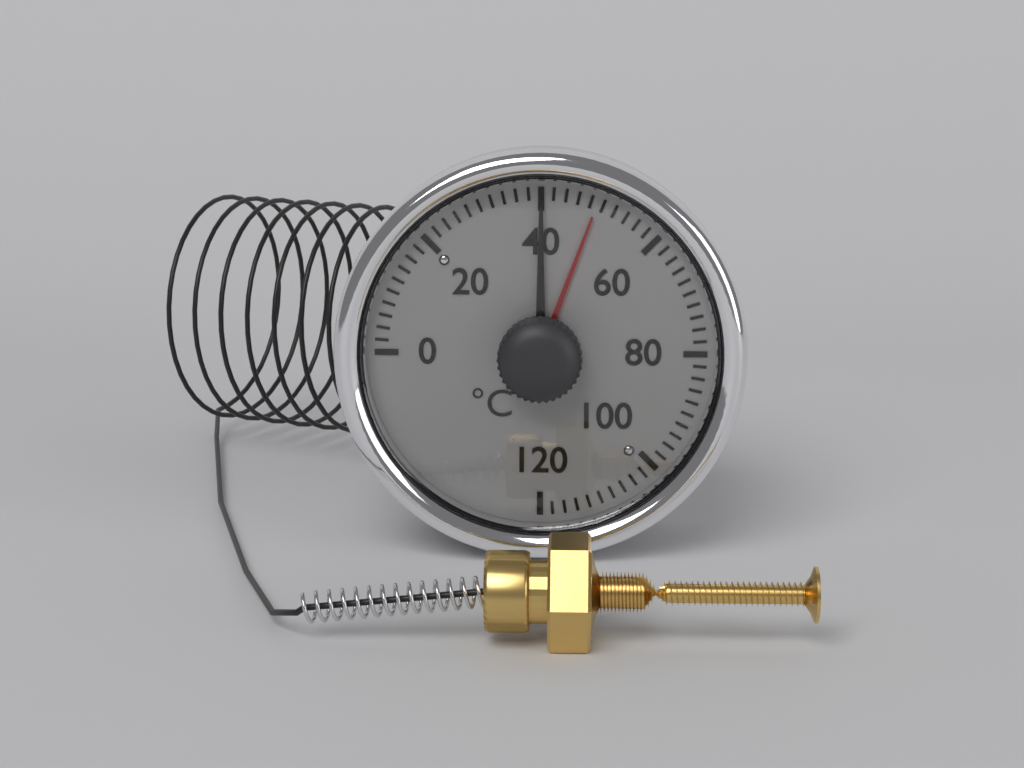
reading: 40 °C
